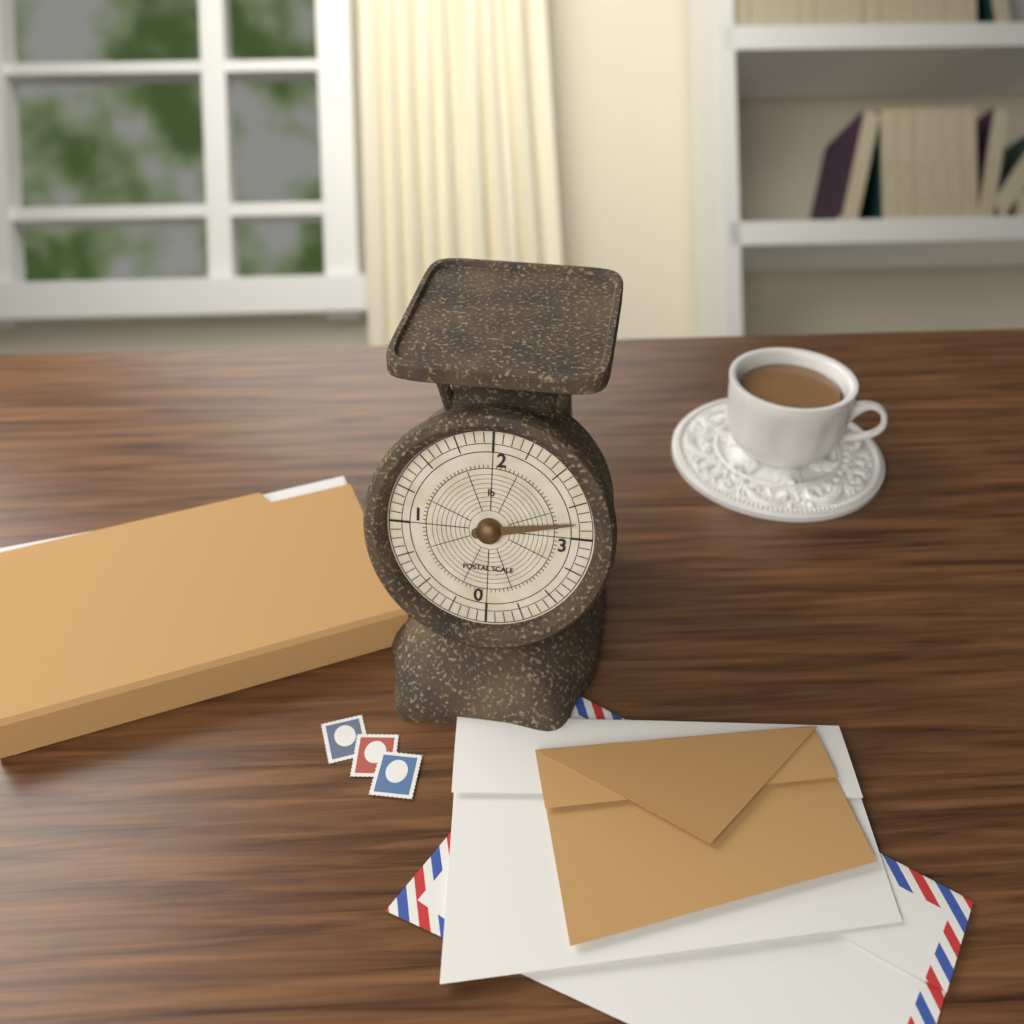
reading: 2.8750 lb
